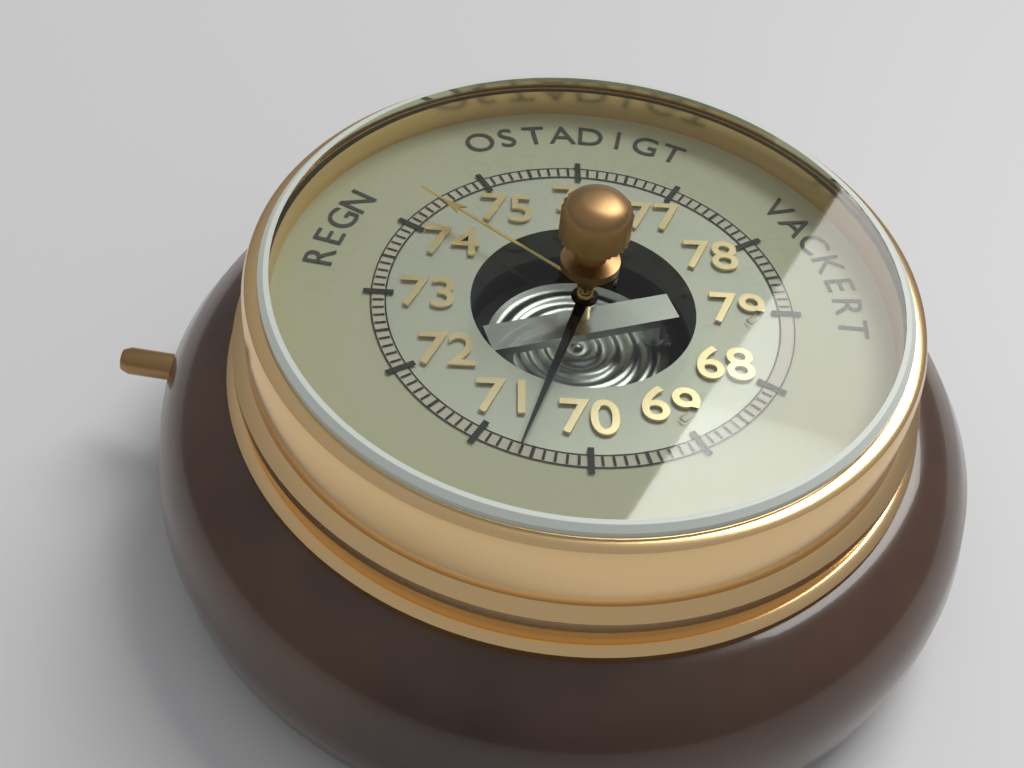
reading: 70.6 (no unit)
